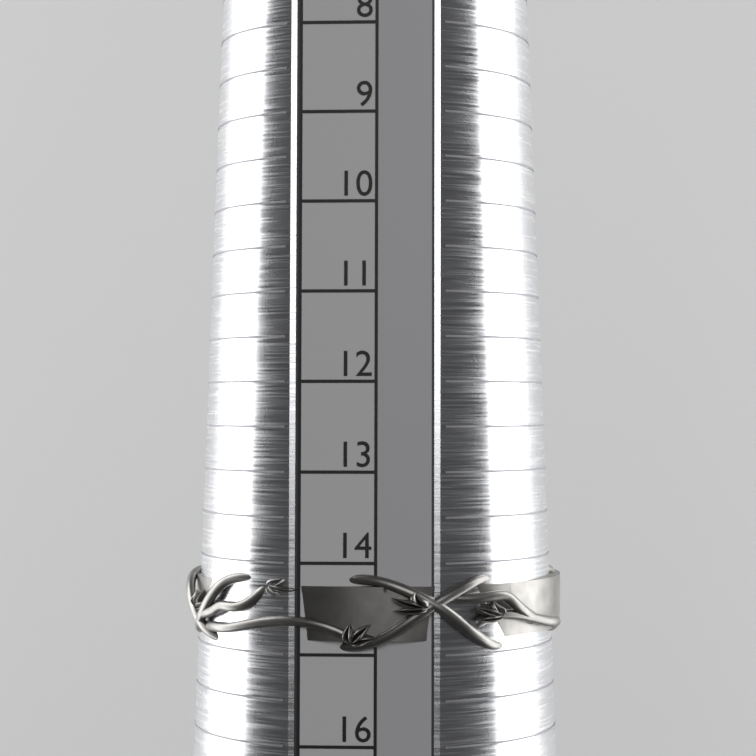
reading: 15.0 (no unit)
